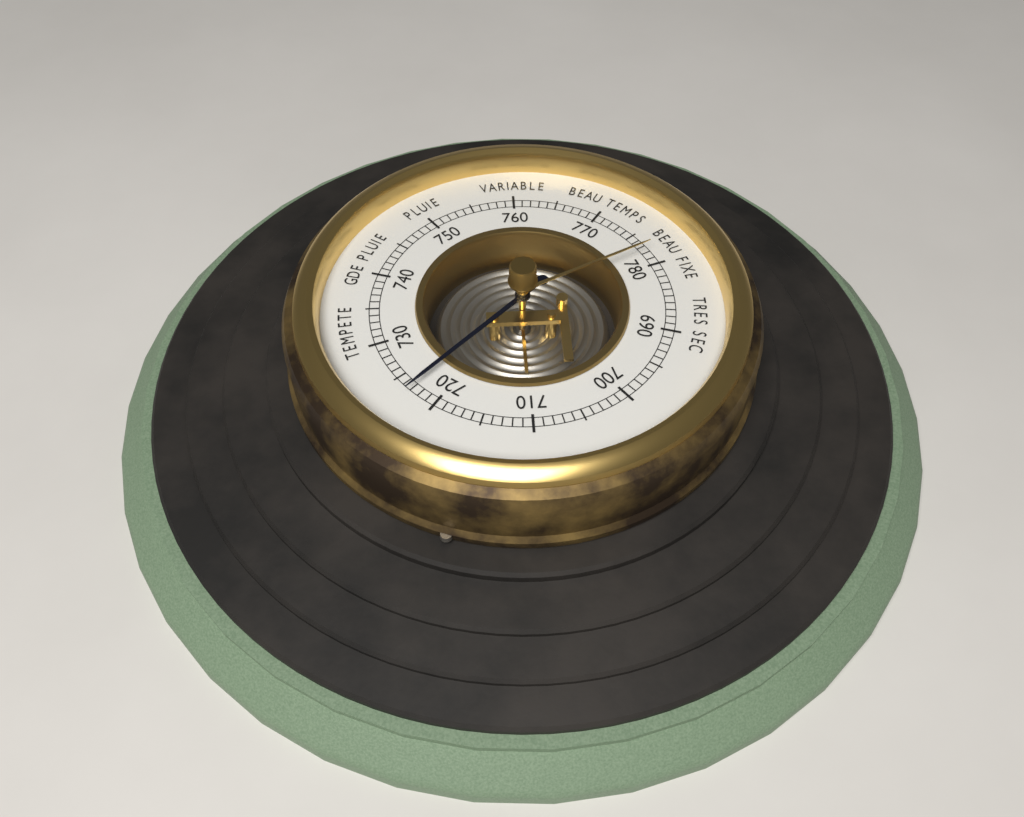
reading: 723 (no unit)
